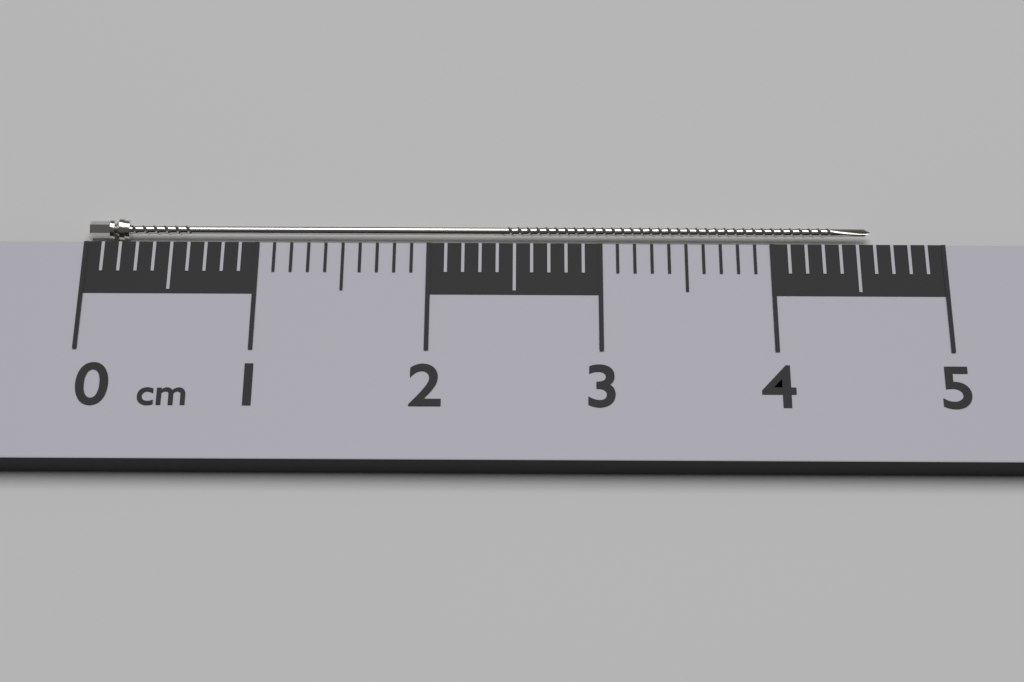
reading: 4.6 cm
